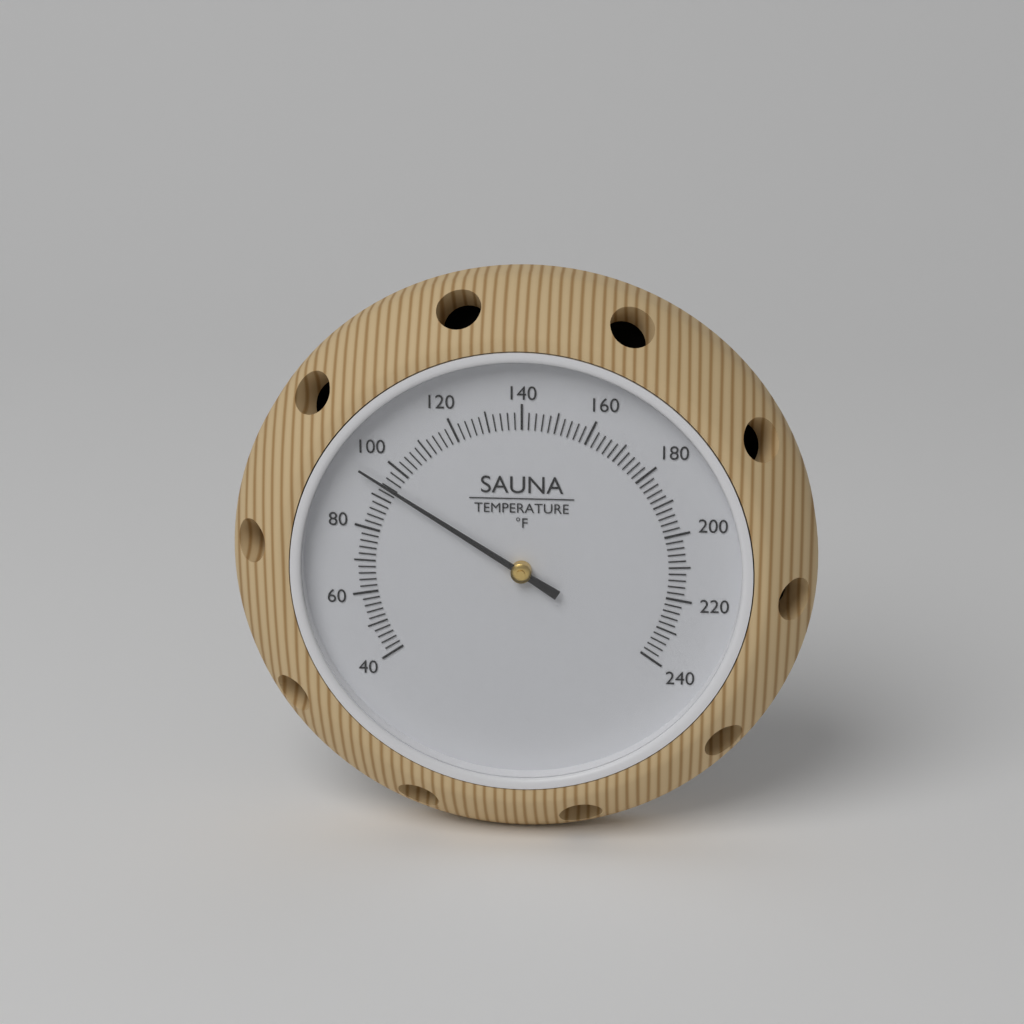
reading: 94 °F
